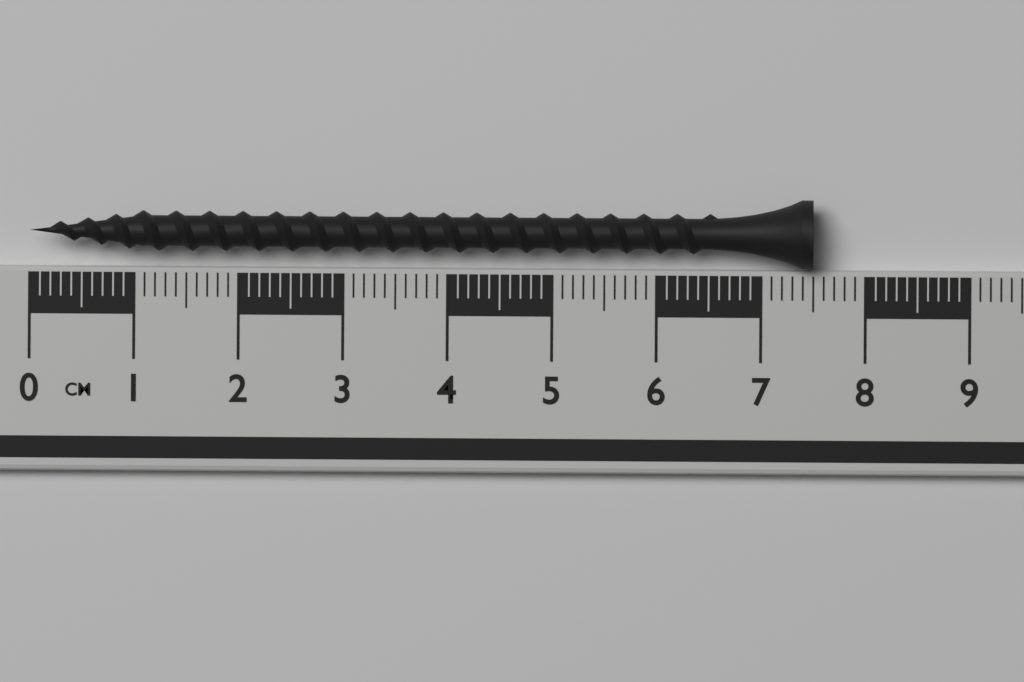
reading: 7.5 cm
